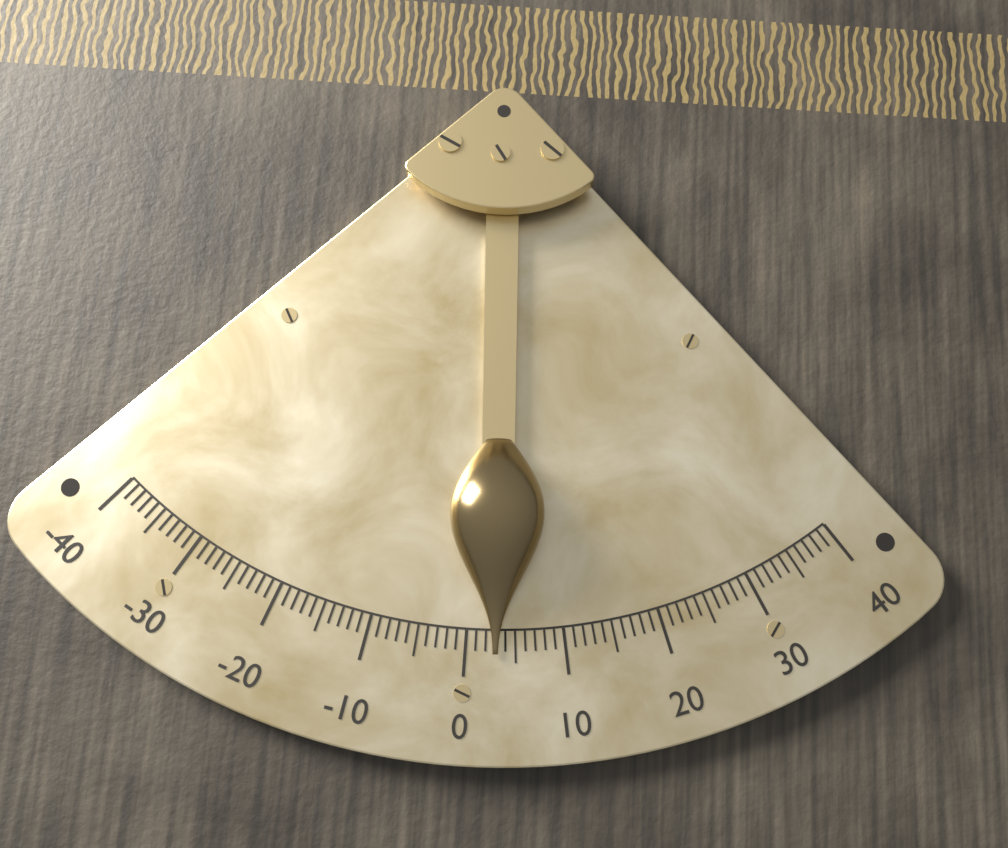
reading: 3 (no unit)
